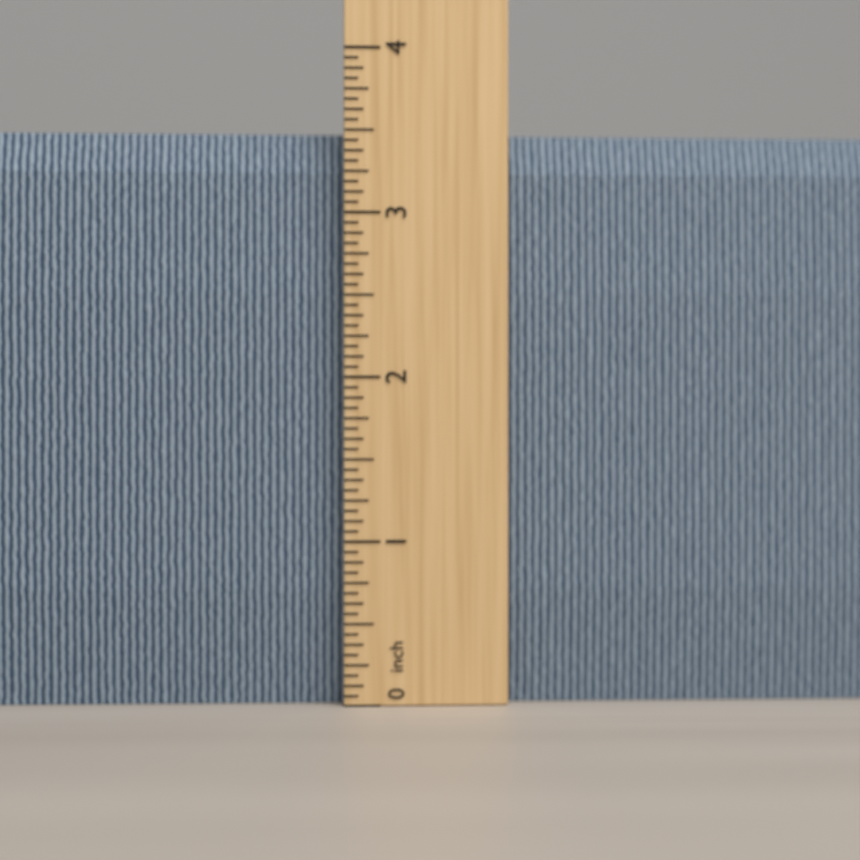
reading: 3.5000 inch
